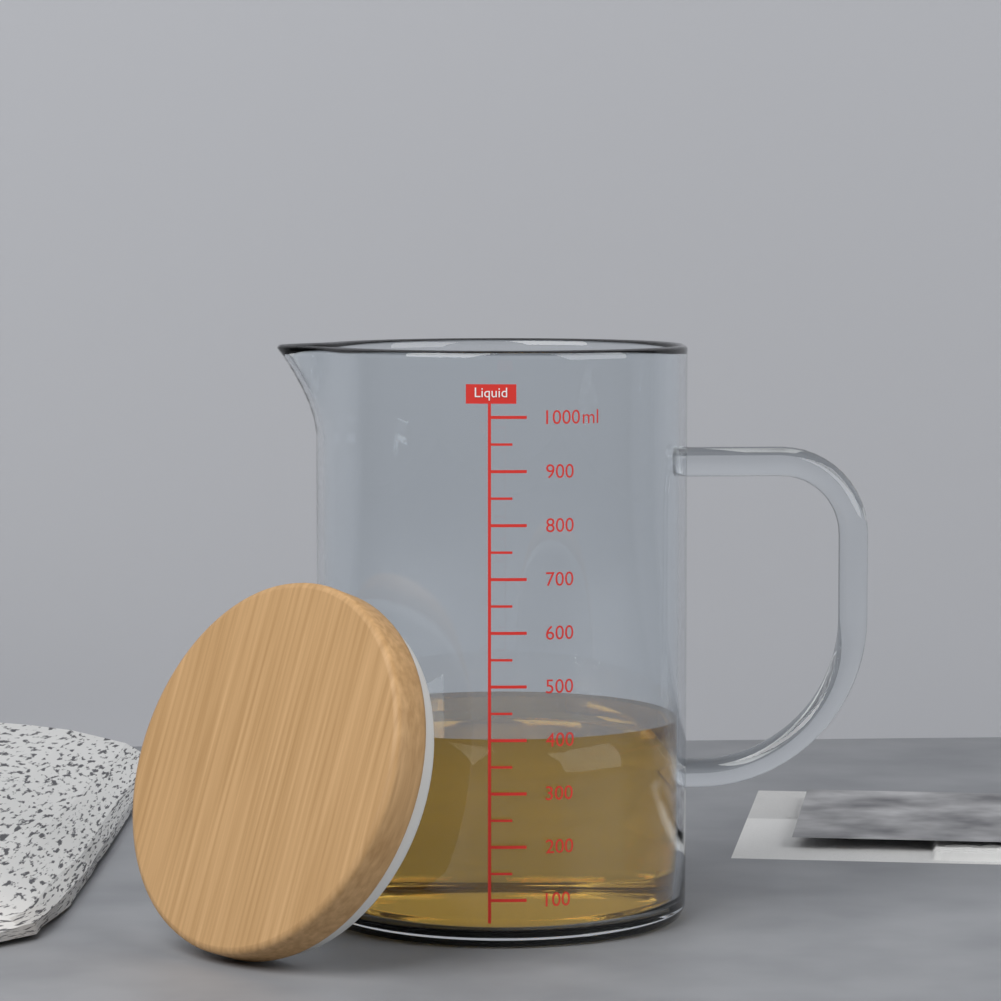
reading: 400 ml
